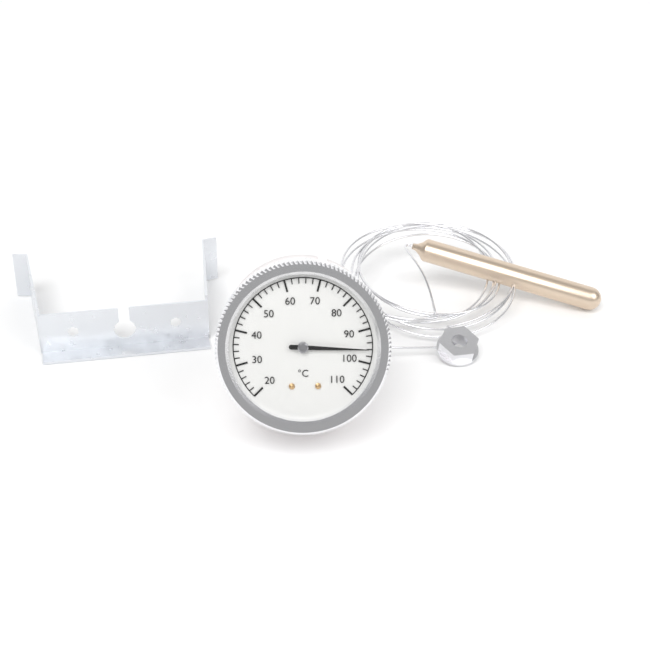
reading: 96 °C
